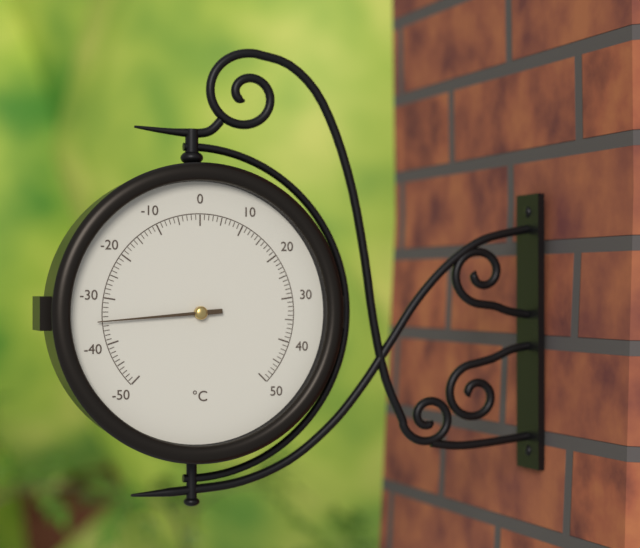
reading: -35 °C
